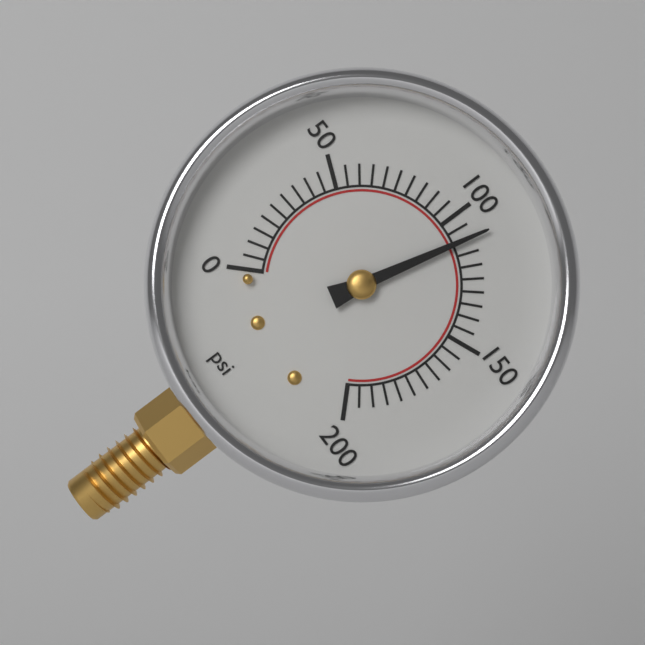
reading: 110 psi
